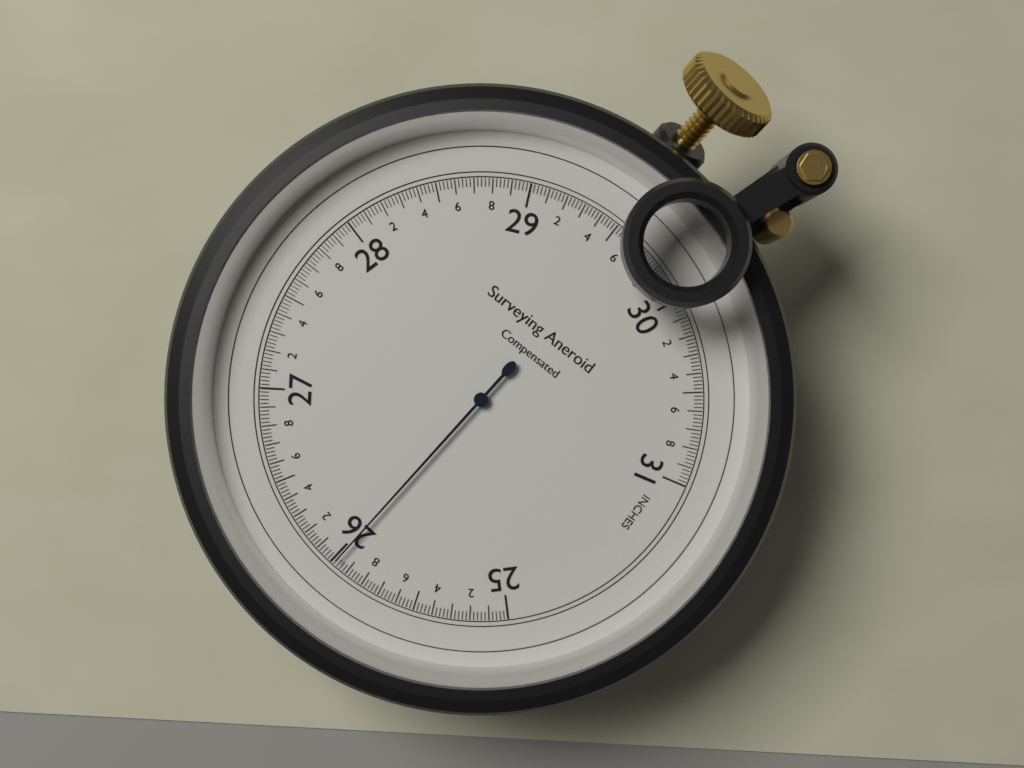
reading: 25.98 inches
